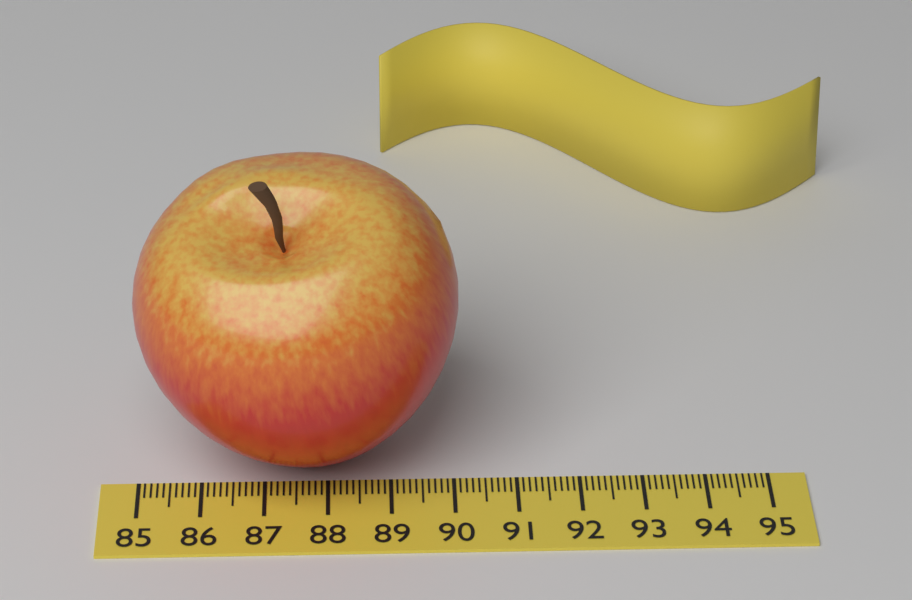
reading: 90.1 (no unit)
